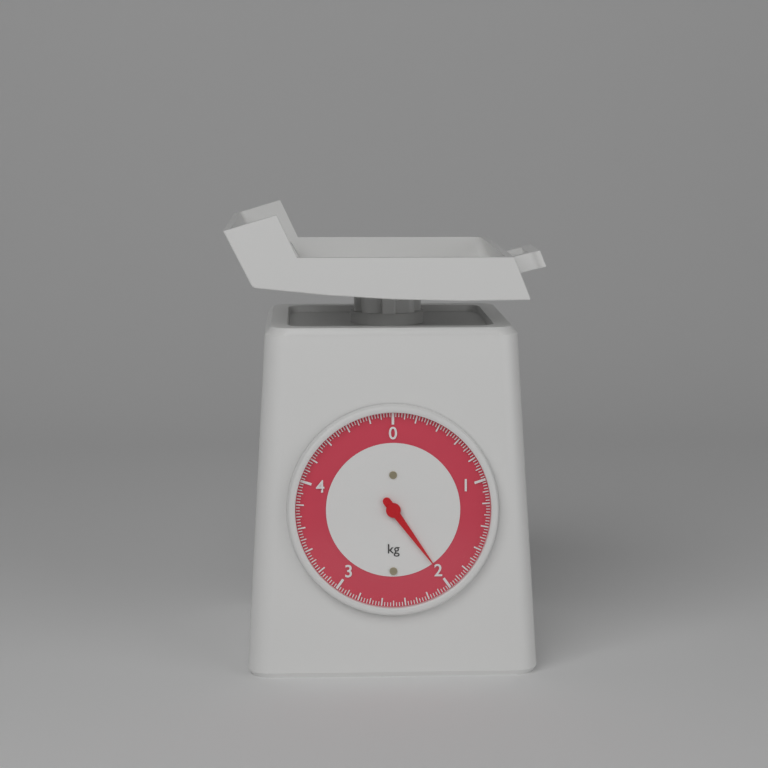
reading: 2.000 kg
